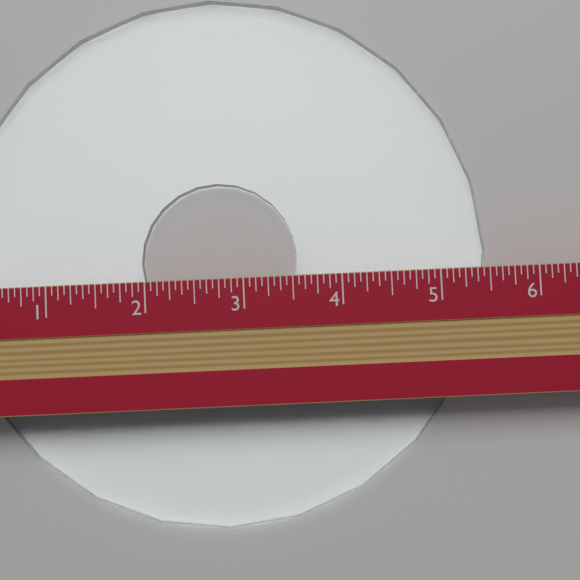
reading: 5.5000 in
